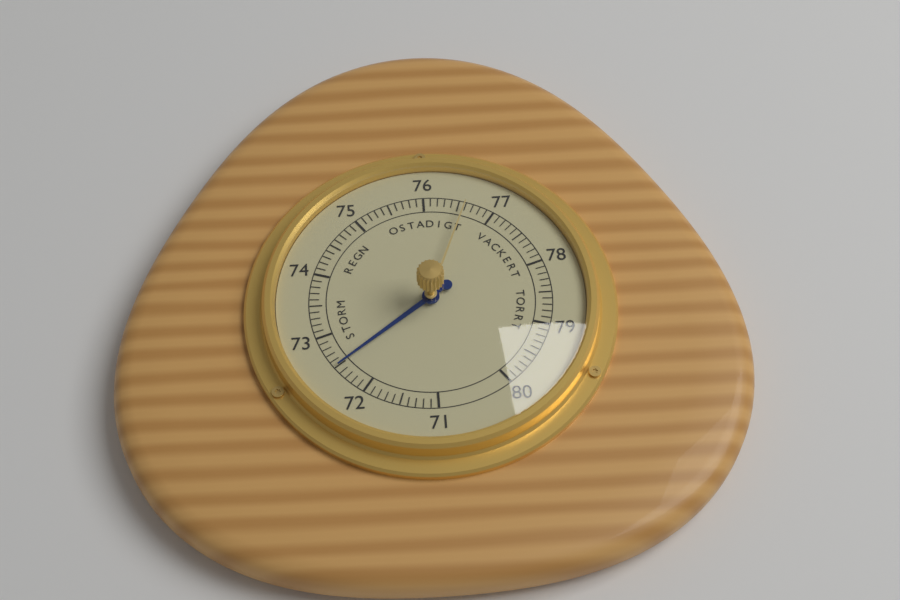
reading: 72.5 (no unit)
